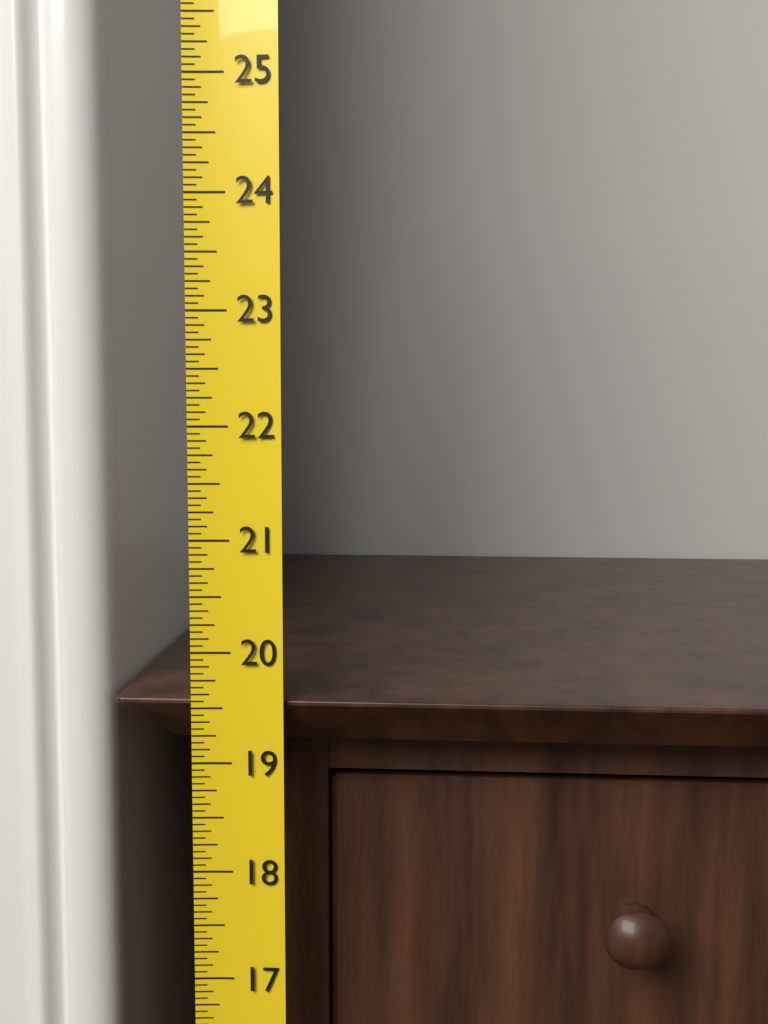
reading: 19.5625 (no unit)
